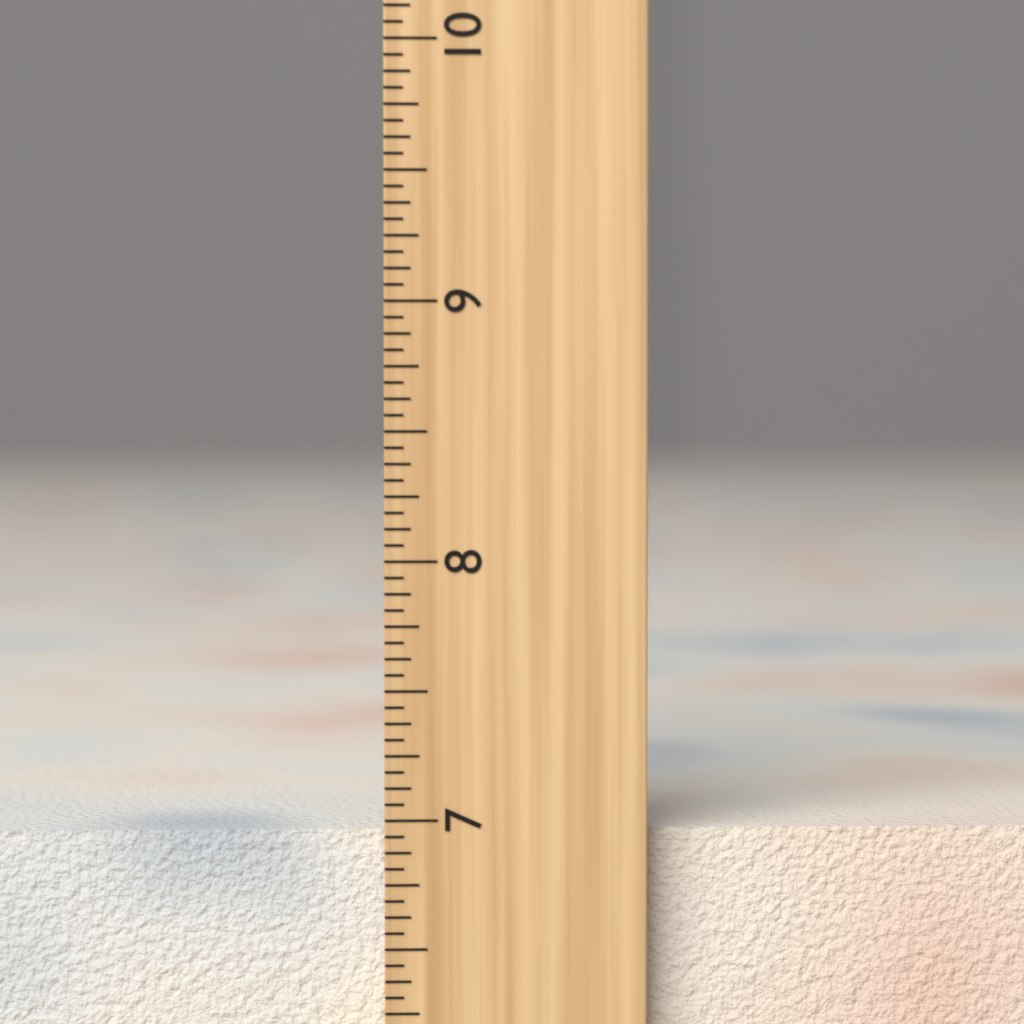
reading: 6.9375 inch
